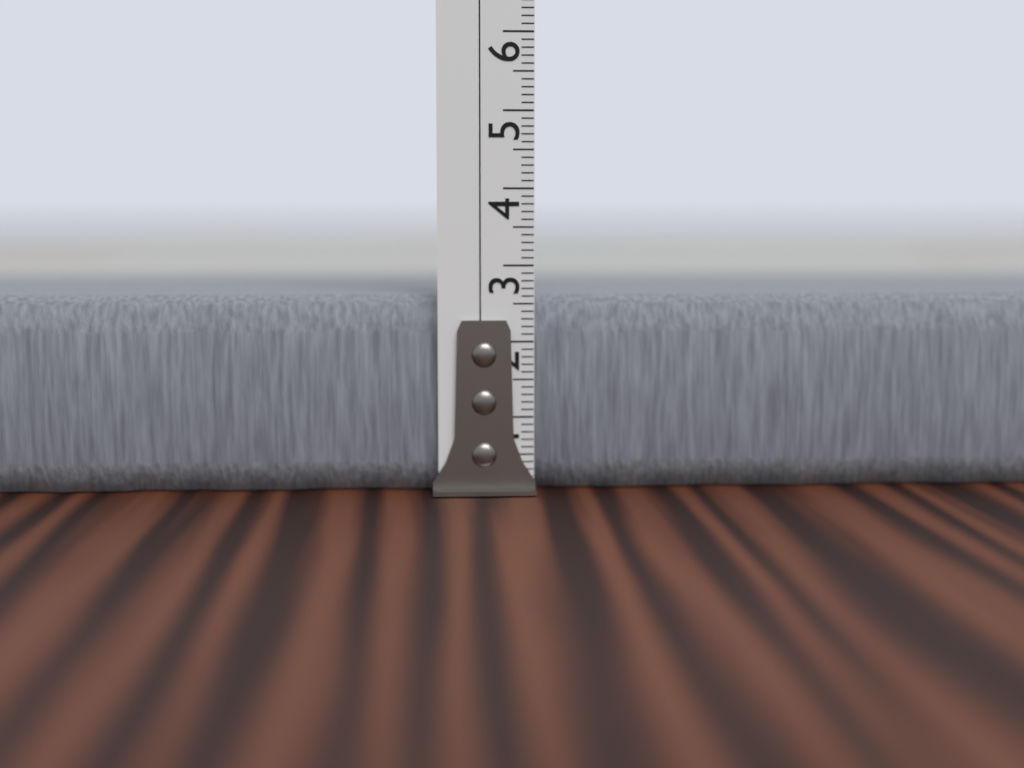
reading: 2.6 cm
